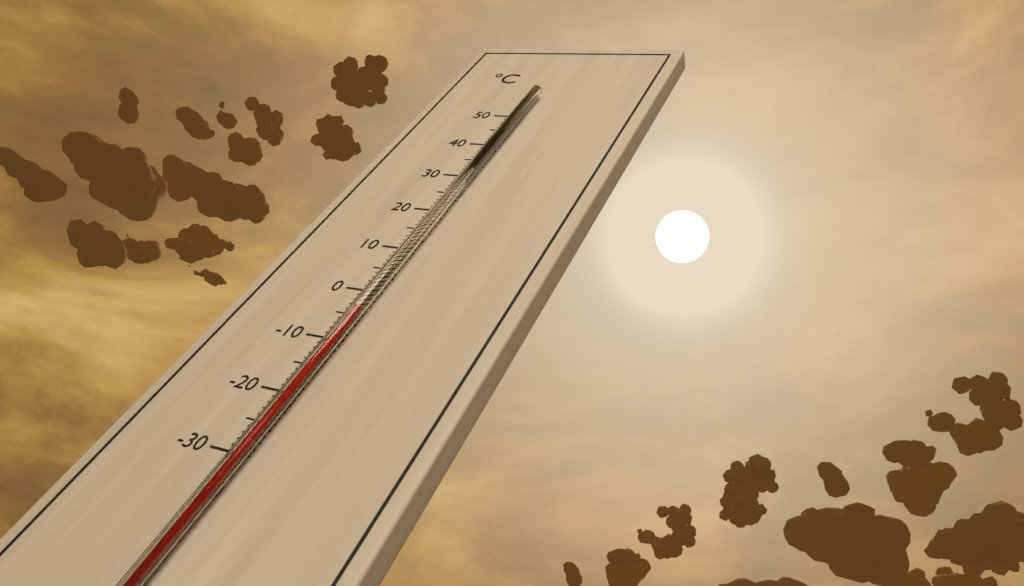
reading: -5 °C
